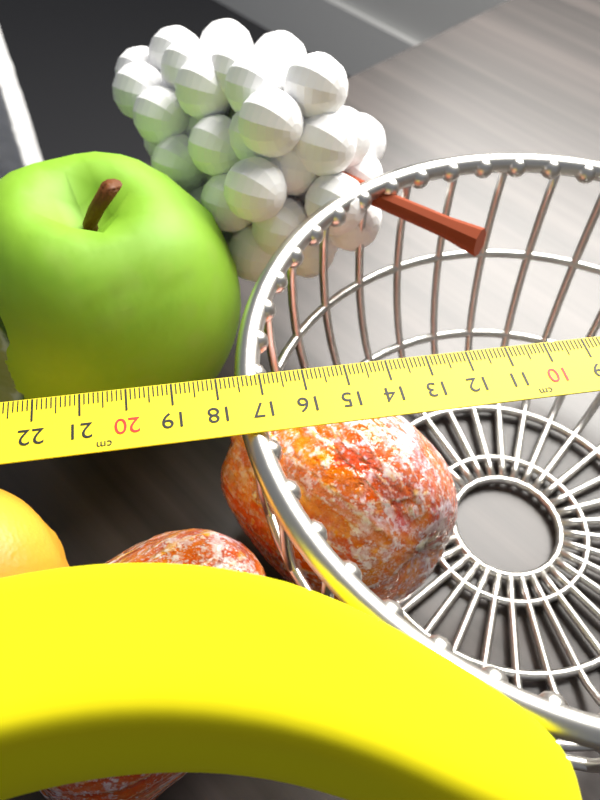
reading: 17.6 cm
